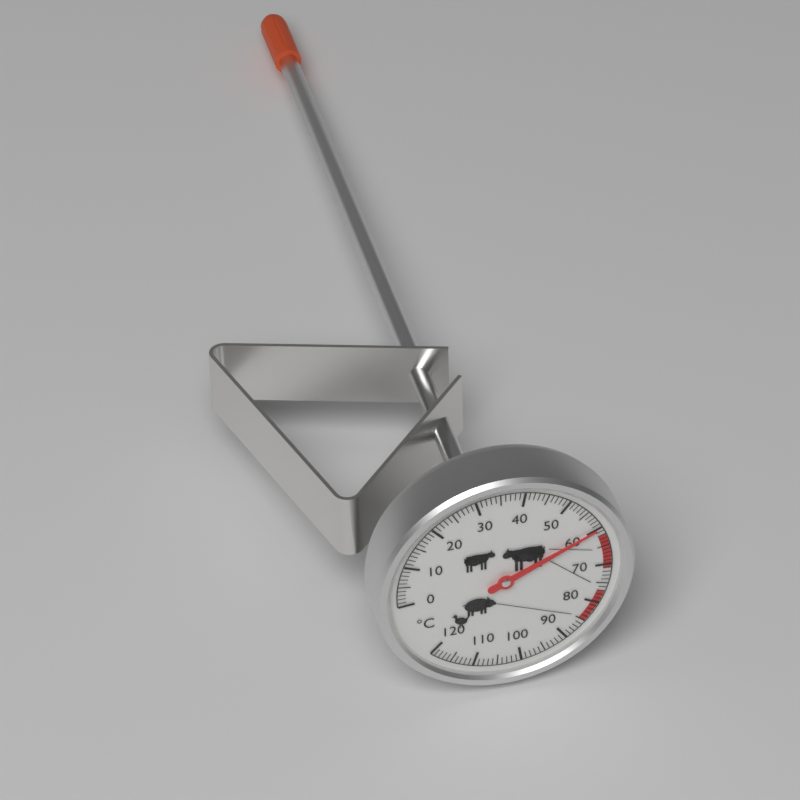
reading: 60 °C
